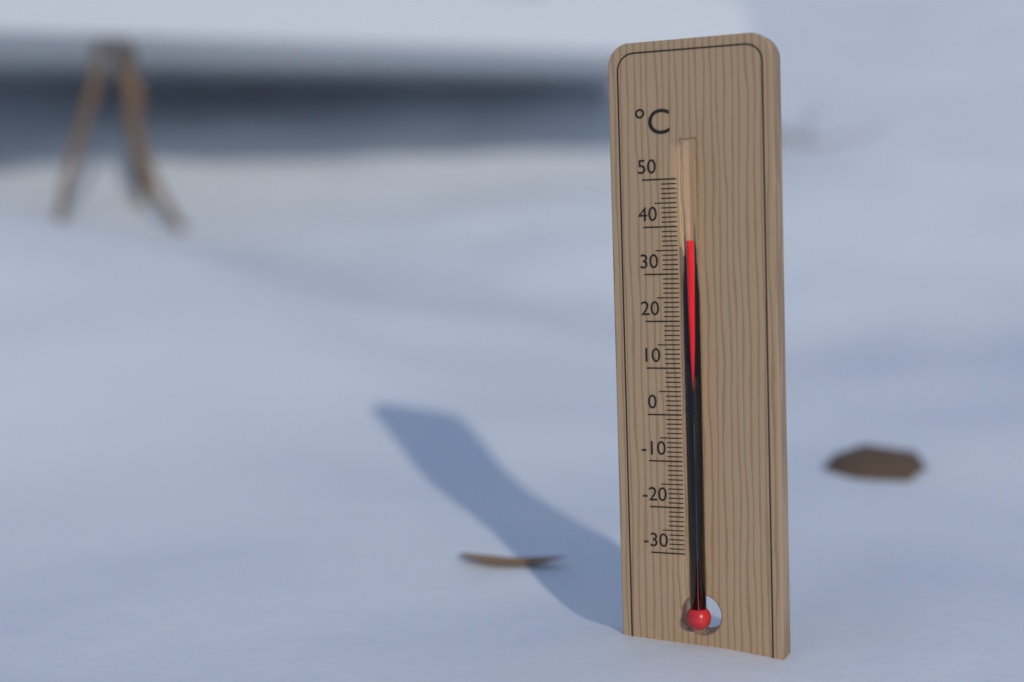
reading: 37 °C
